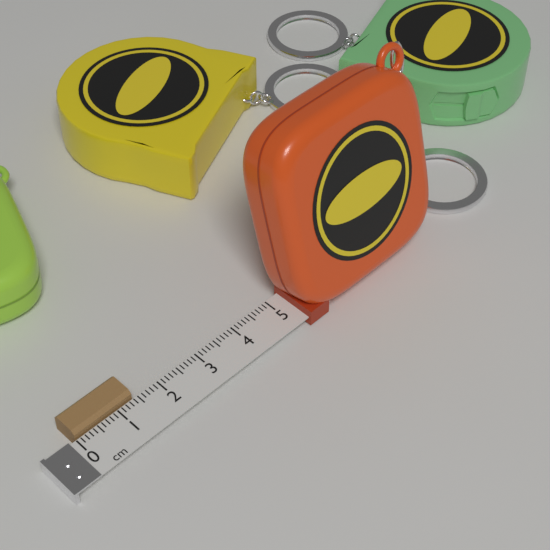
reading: 1.4 cm
